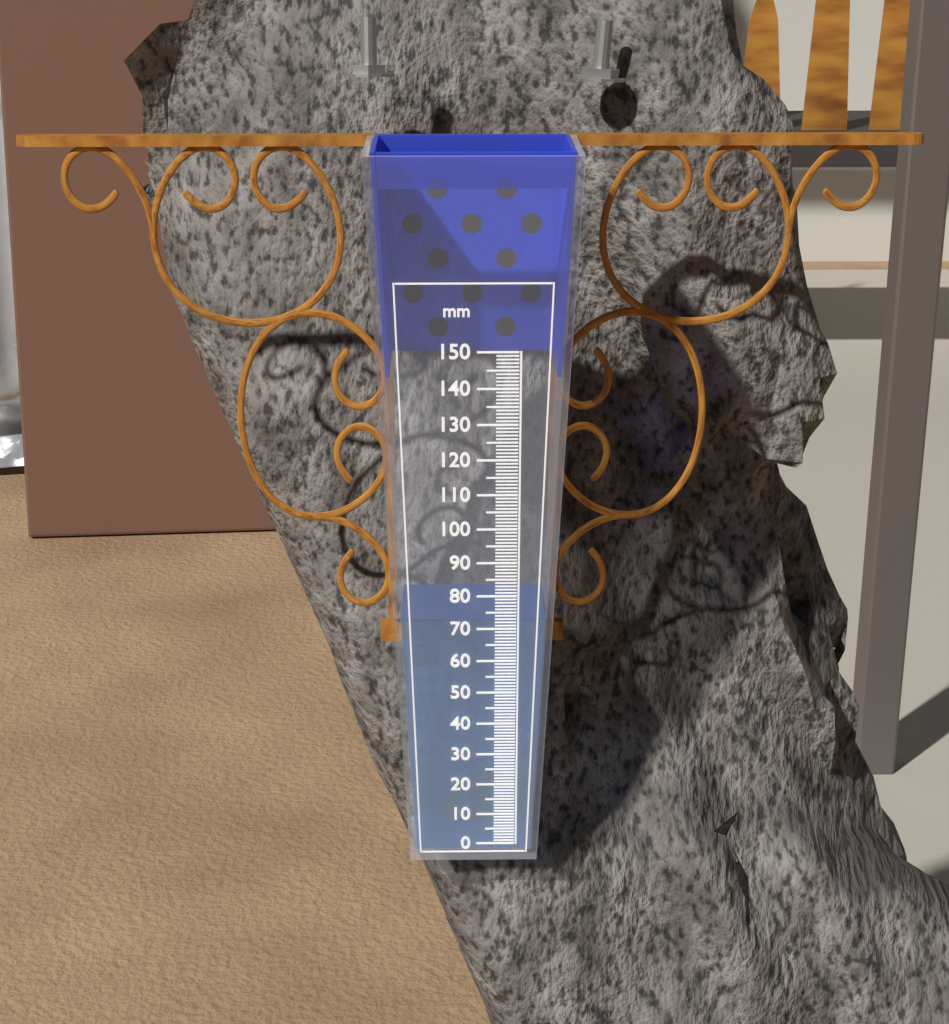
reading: 72 mm
